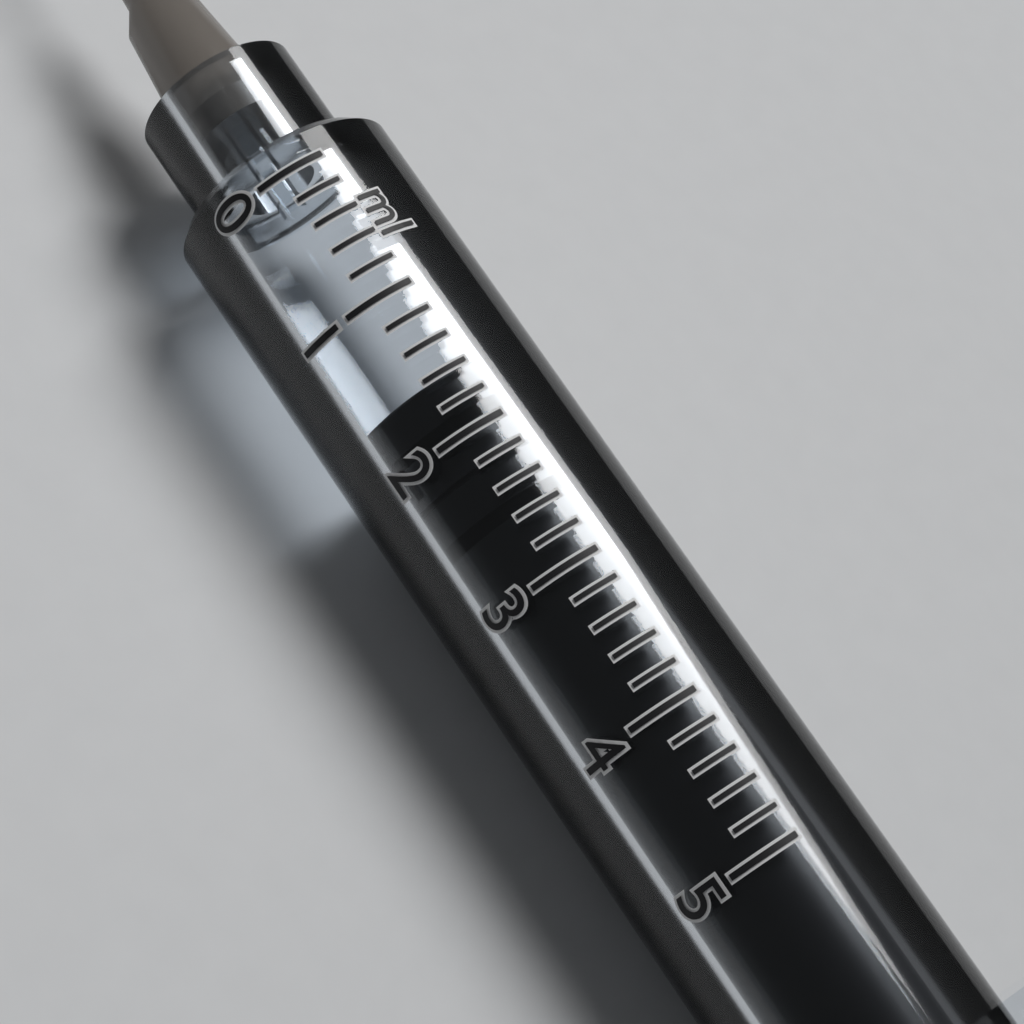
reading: 1.6 ml
